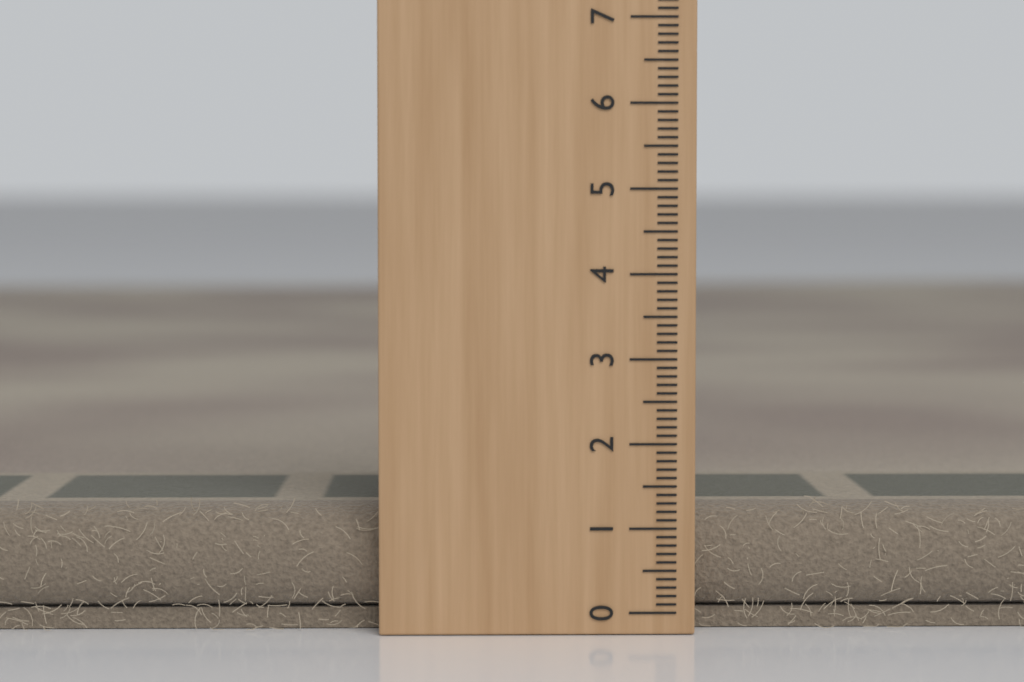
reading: 1.2 (no unit)
